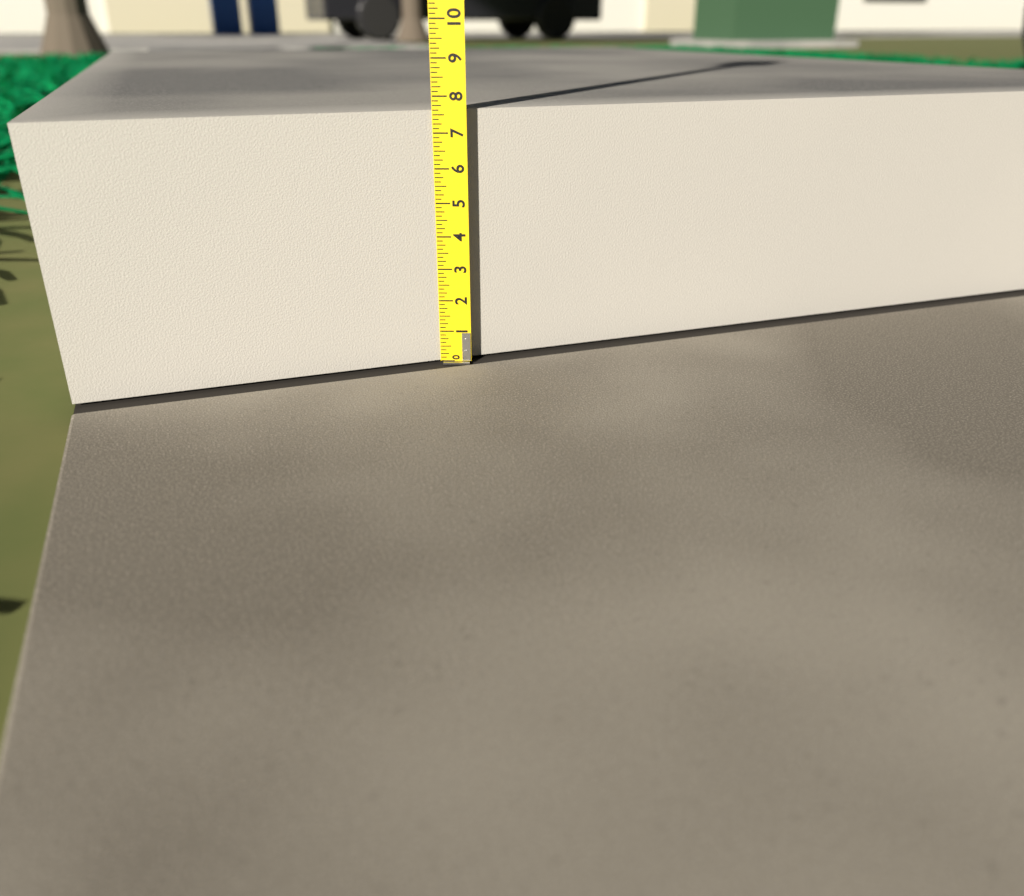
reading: 7.625 (no unit)
